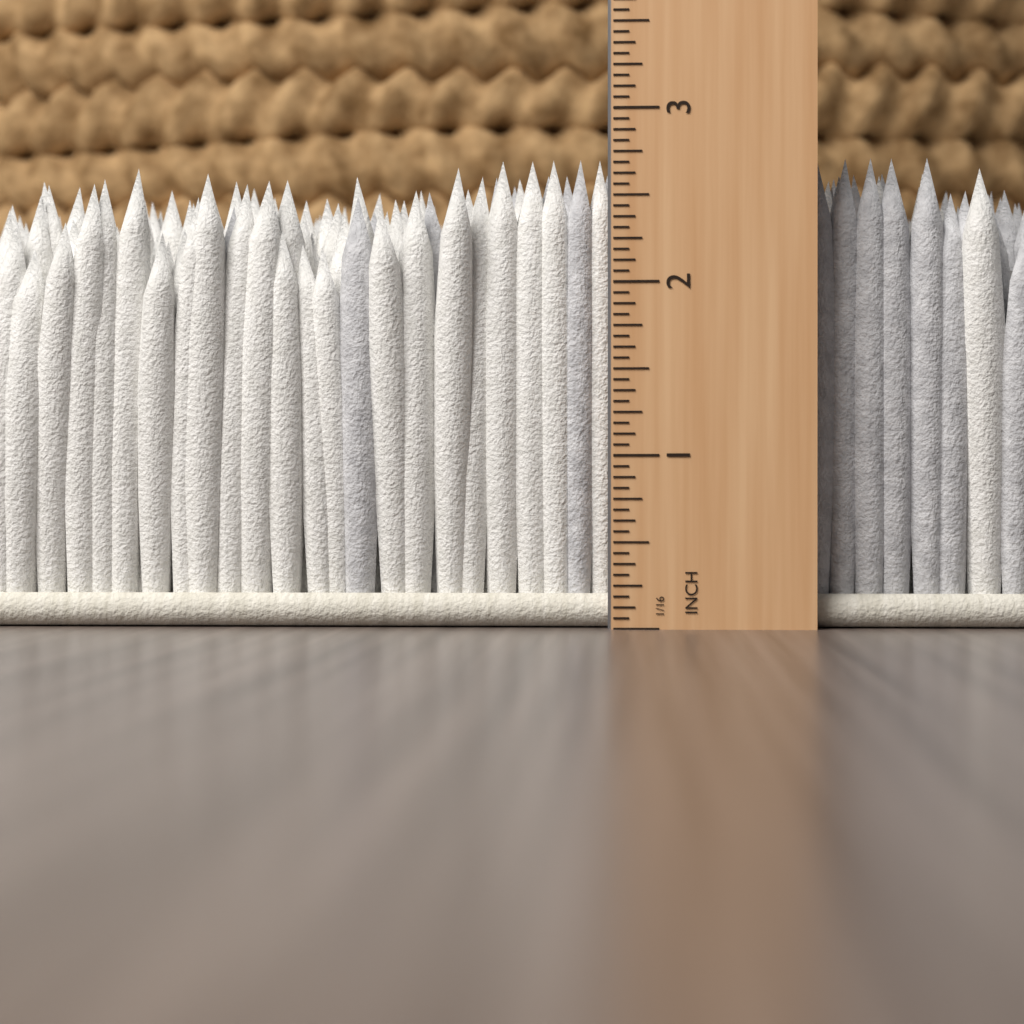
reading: 2.7500 in
